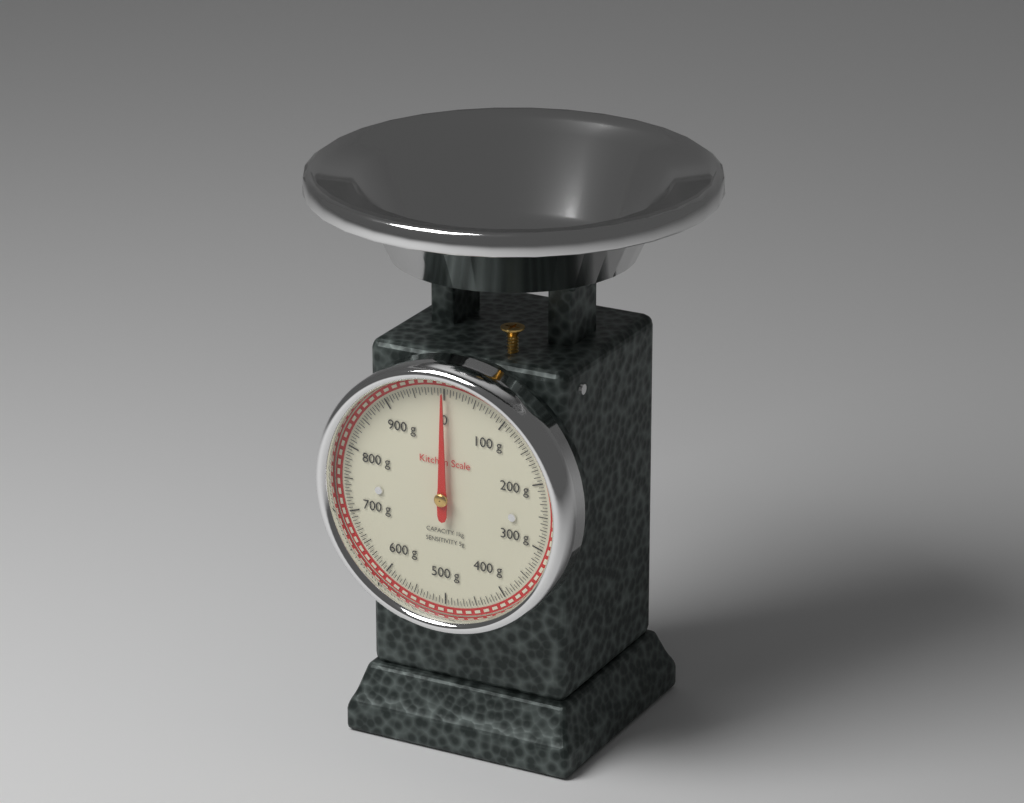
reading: 0 g
